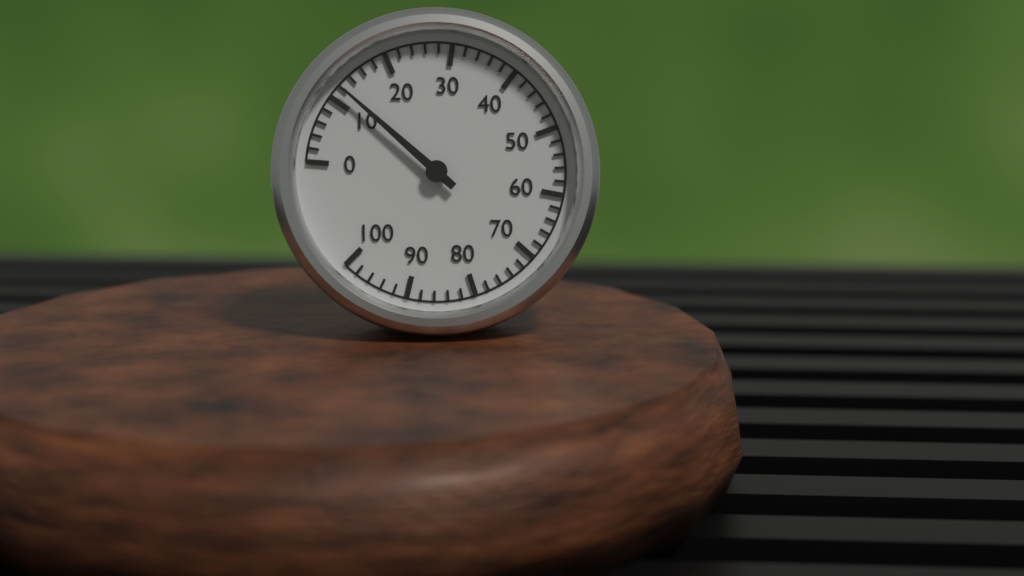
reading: 12 (no unit)
